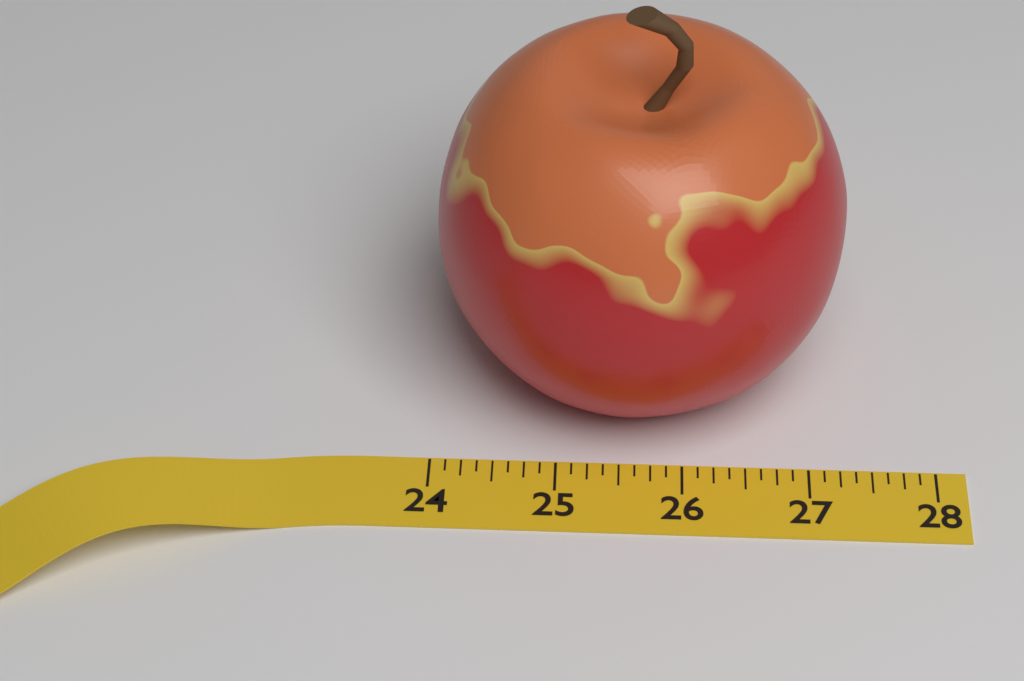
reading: 27.250 (no unit)
